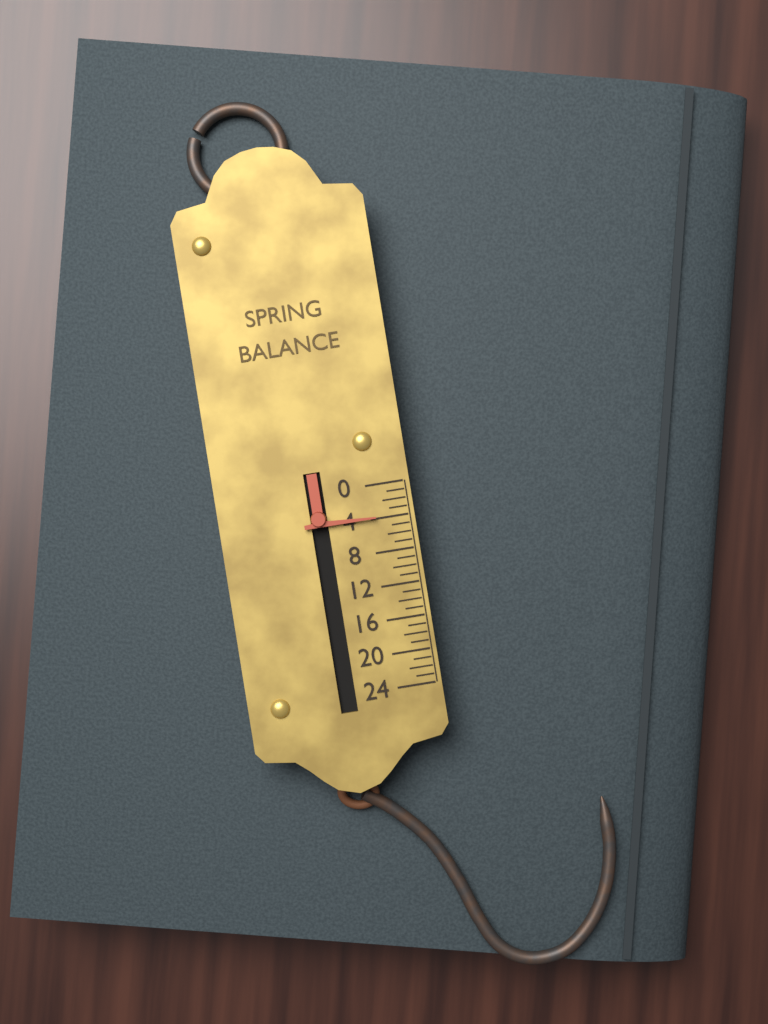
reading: 4 (no unit)
